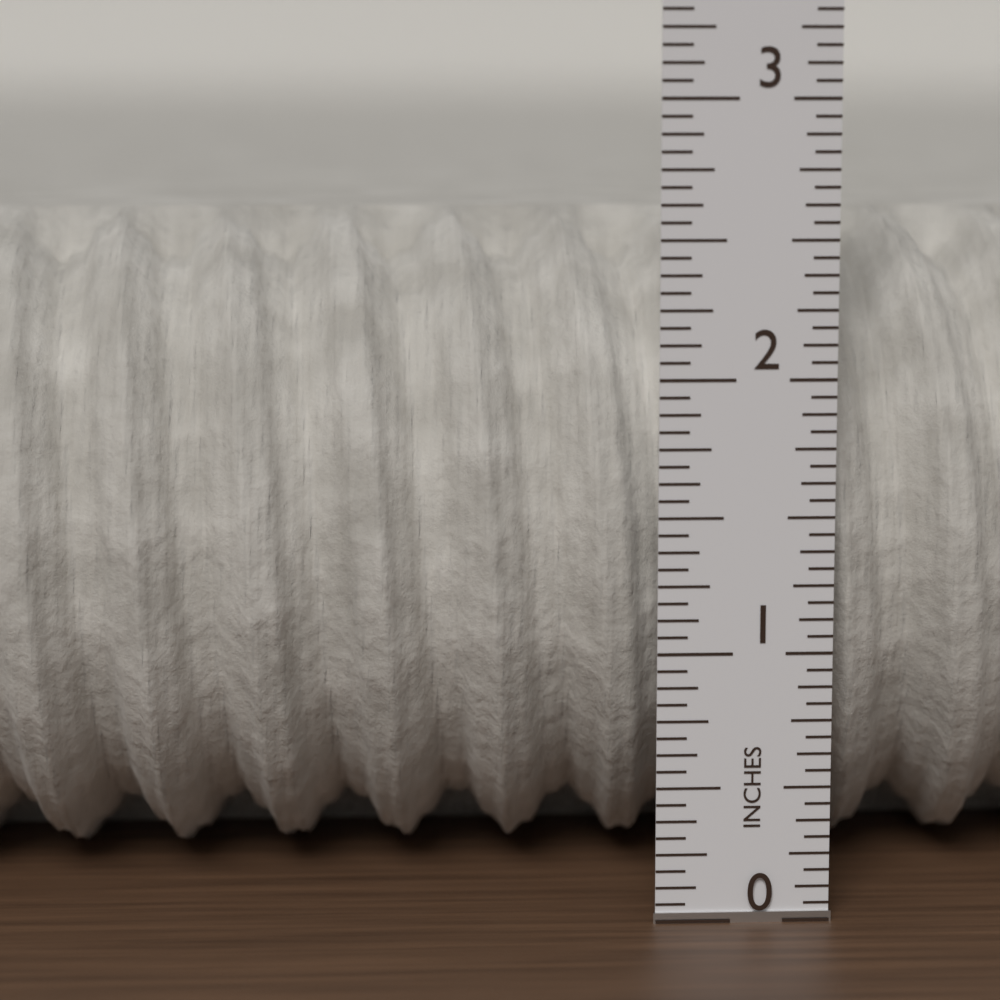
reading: 2.5625 in
